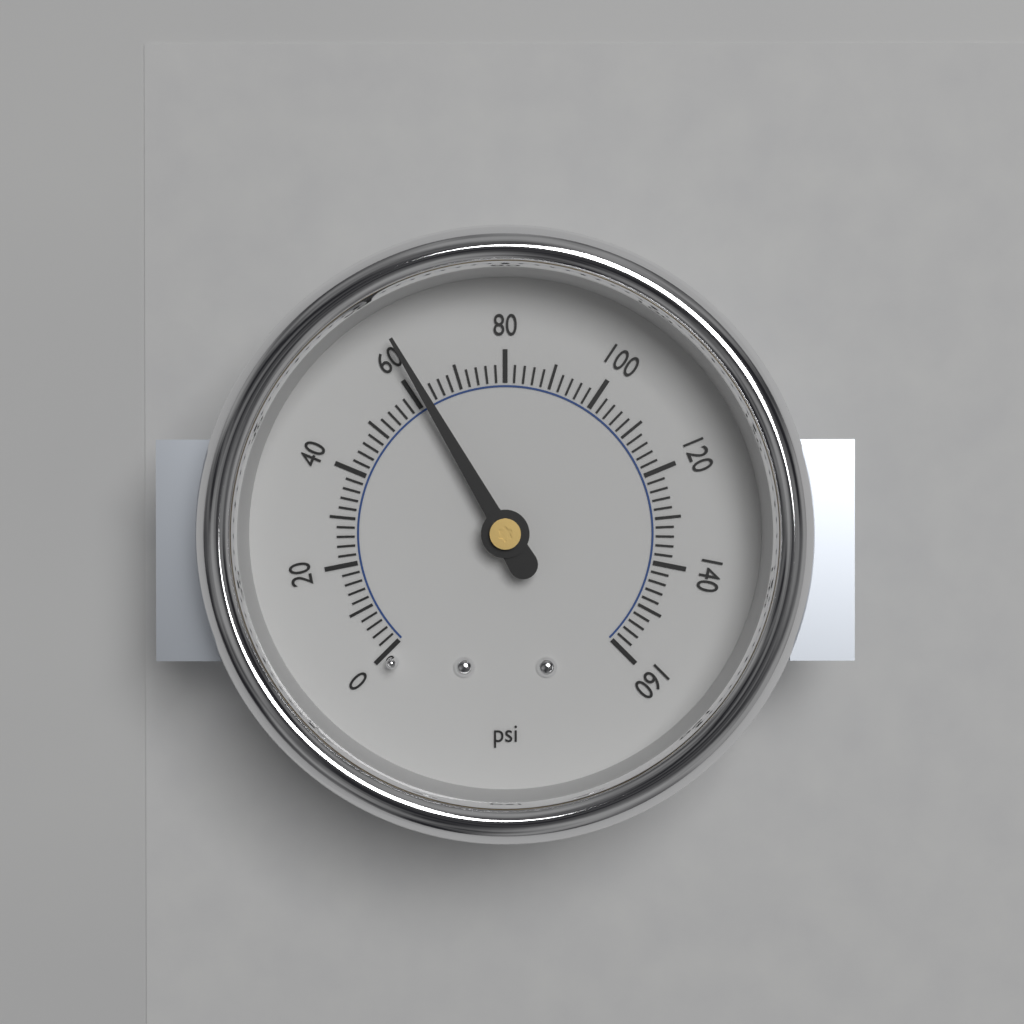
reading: 62 psi
